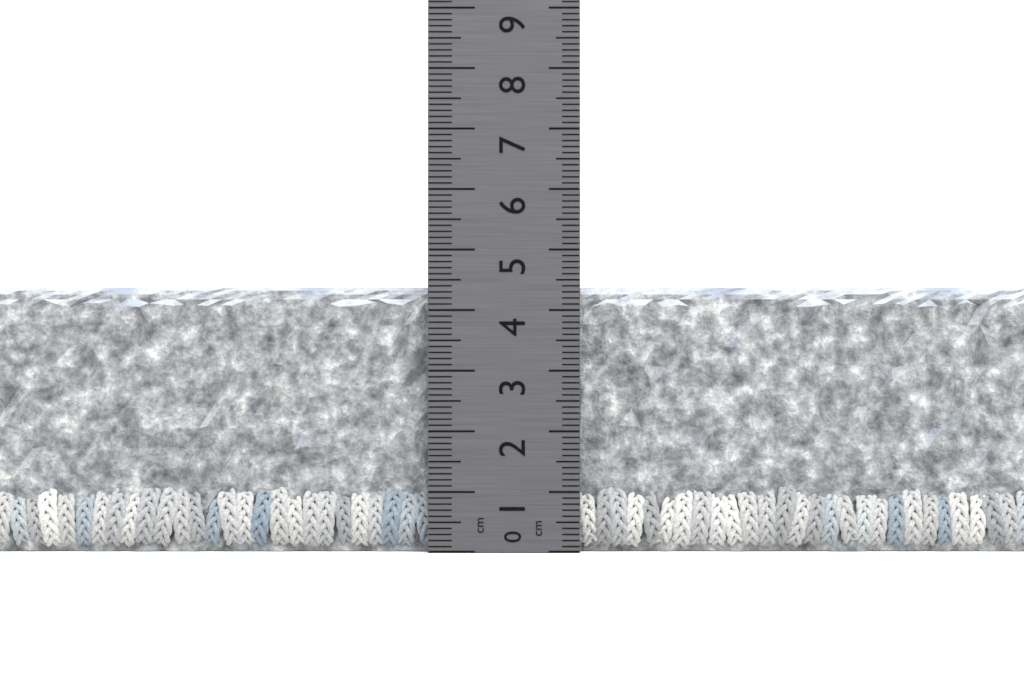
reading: 4.4 cm
